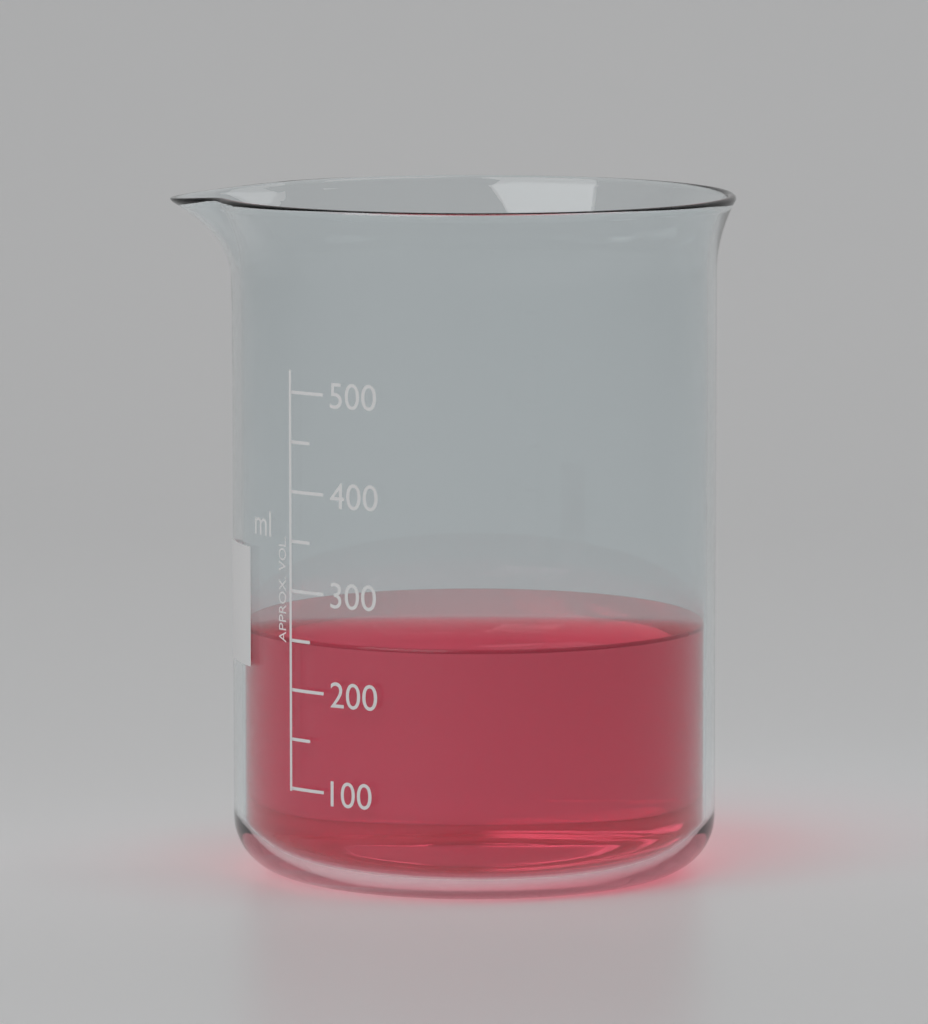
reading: 250 ml
